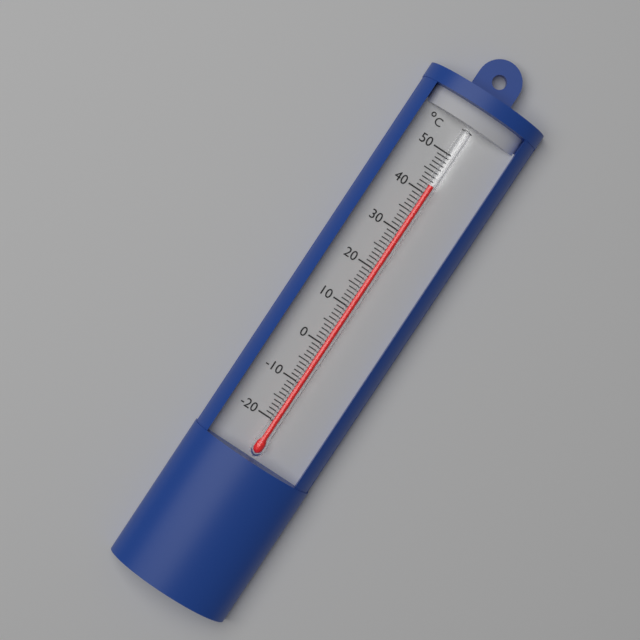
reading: 42 °C
